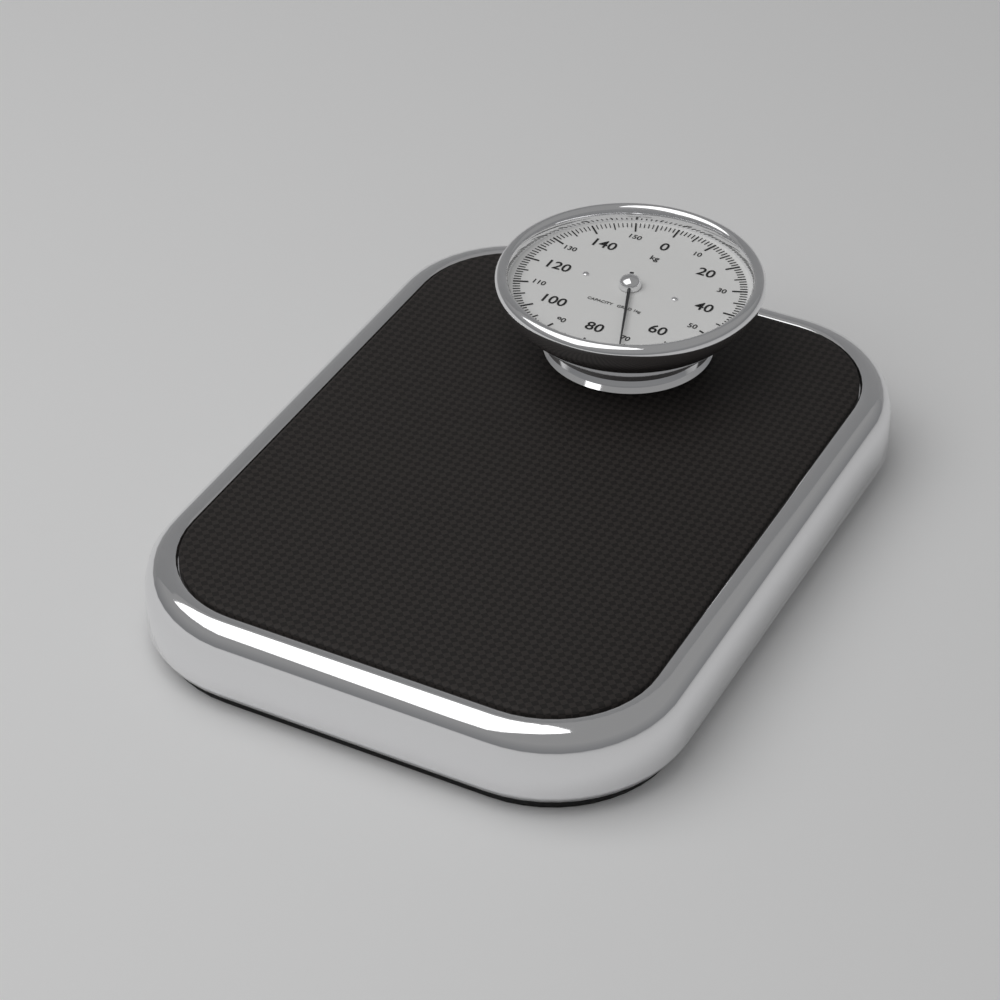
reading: 71 kg
